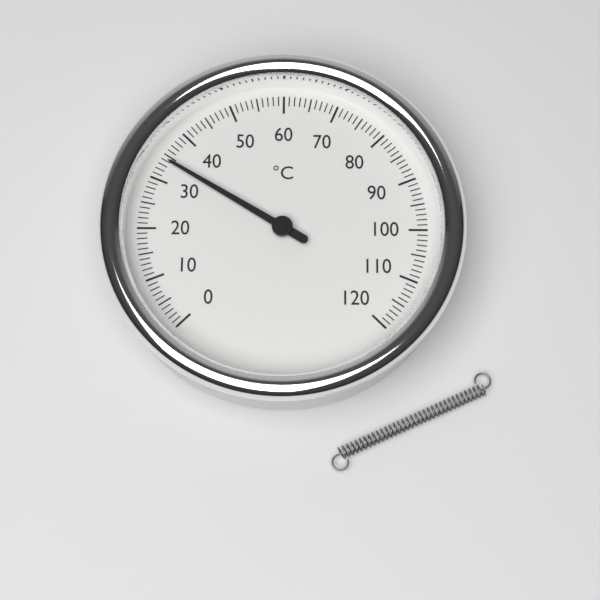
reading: 34 °C
